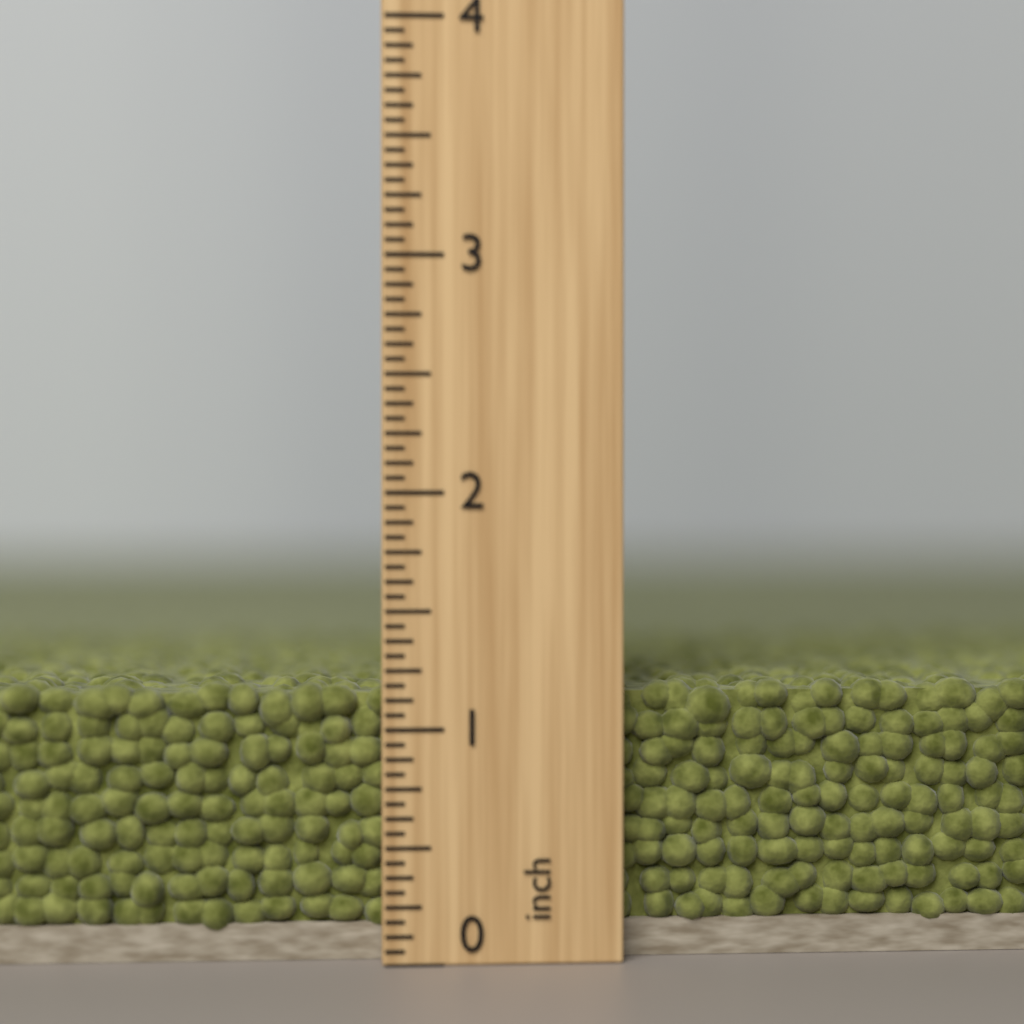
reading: 1.1875 inch
